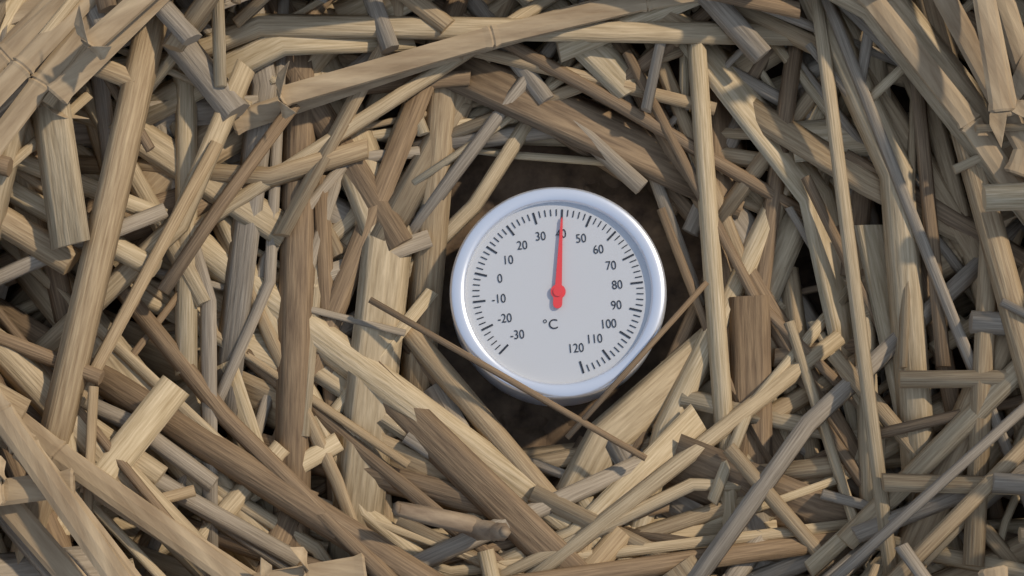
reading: 40 °C
